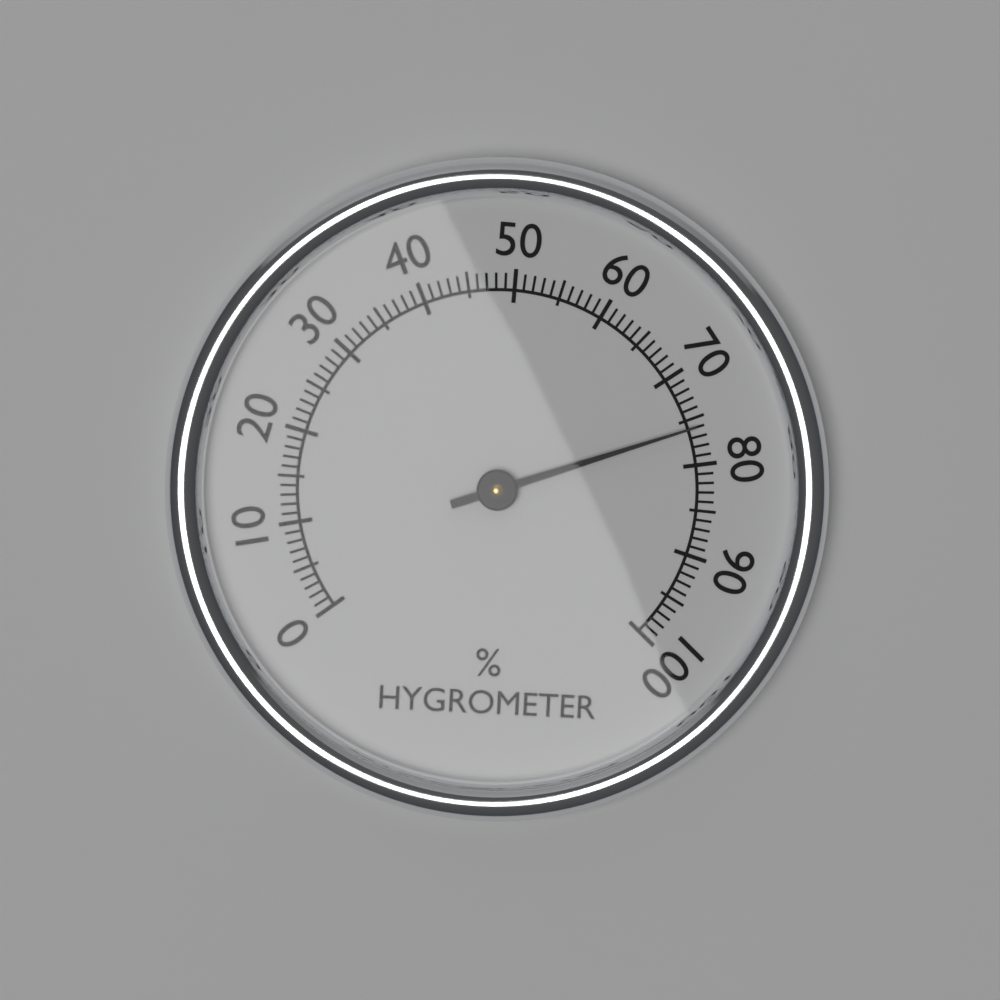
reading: 76 %
